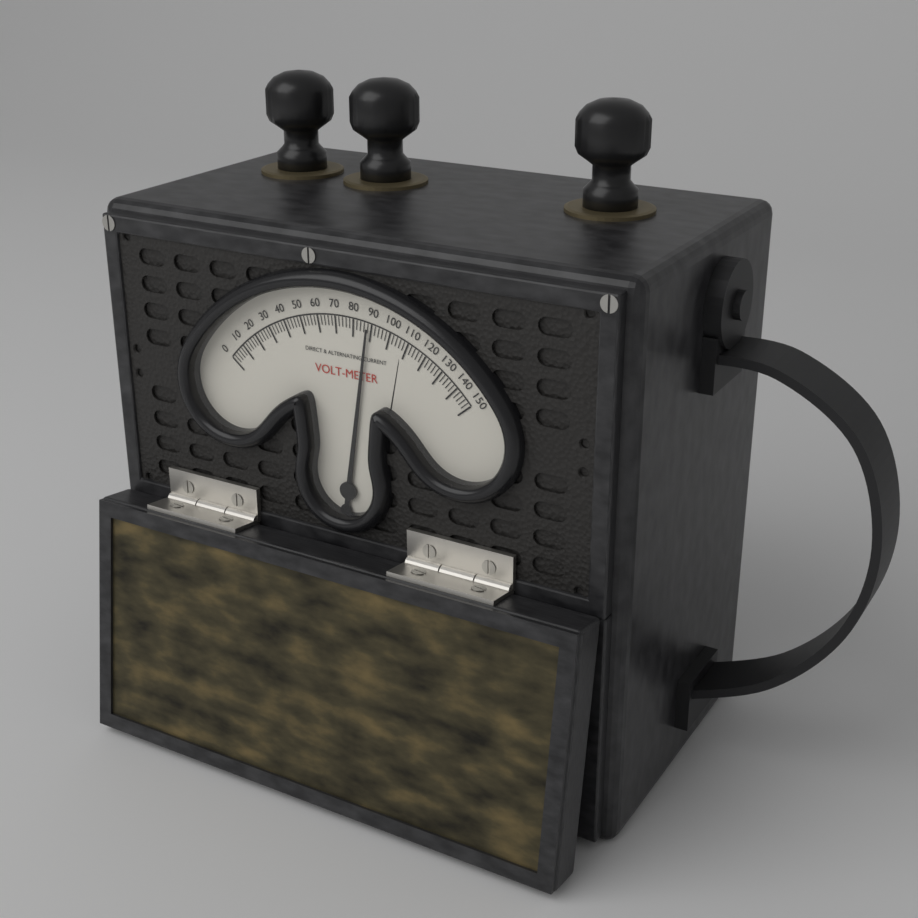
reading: 88 V
